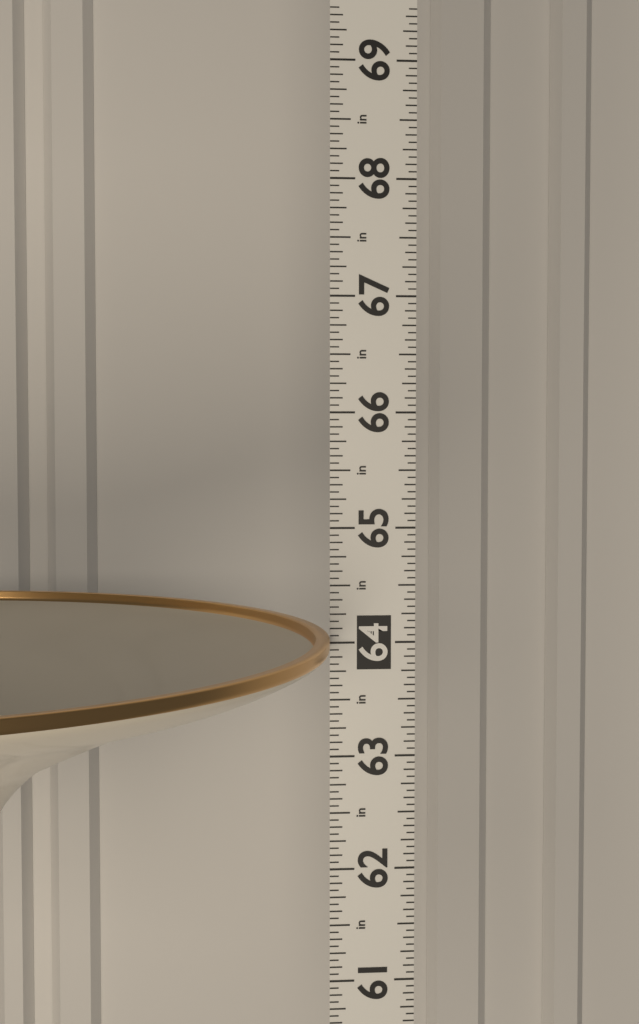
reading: 64.0625 in
